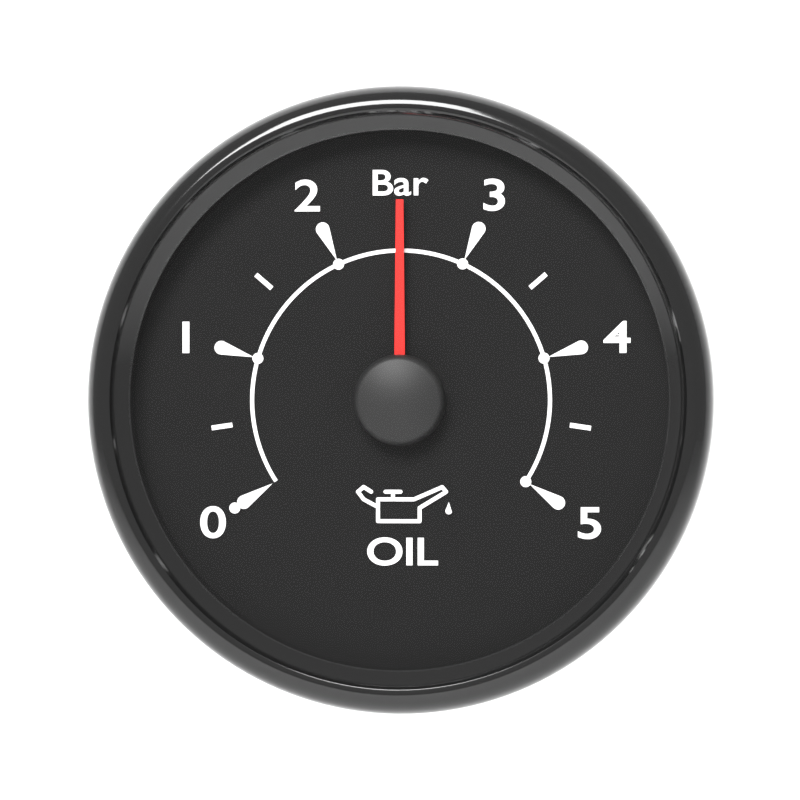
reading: 2.5 bar
